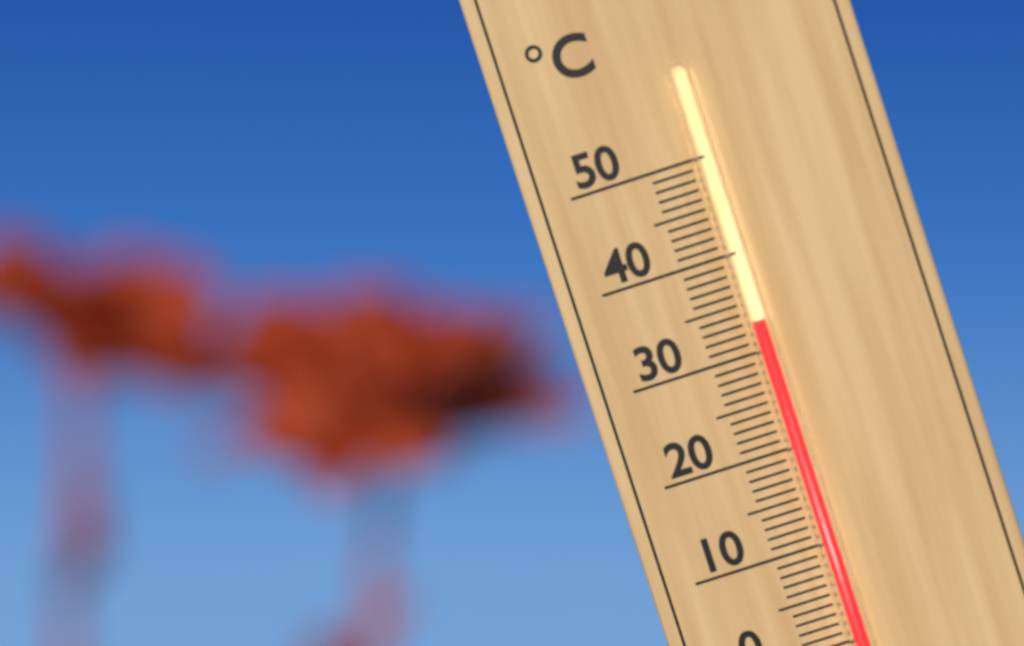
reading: 33 °C
